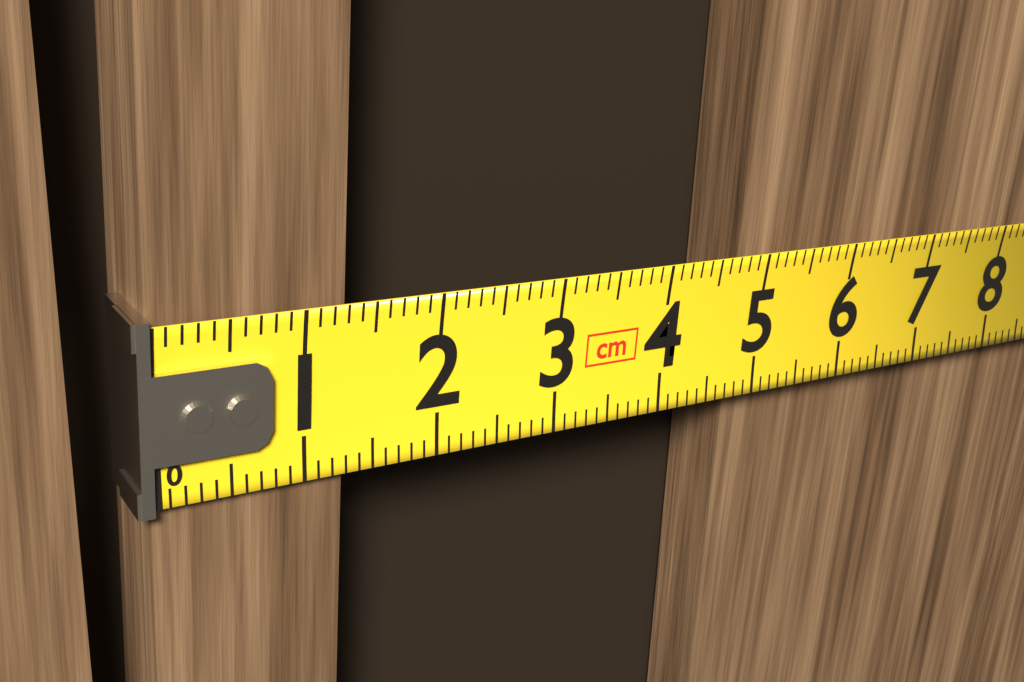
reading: 1.3 cm
